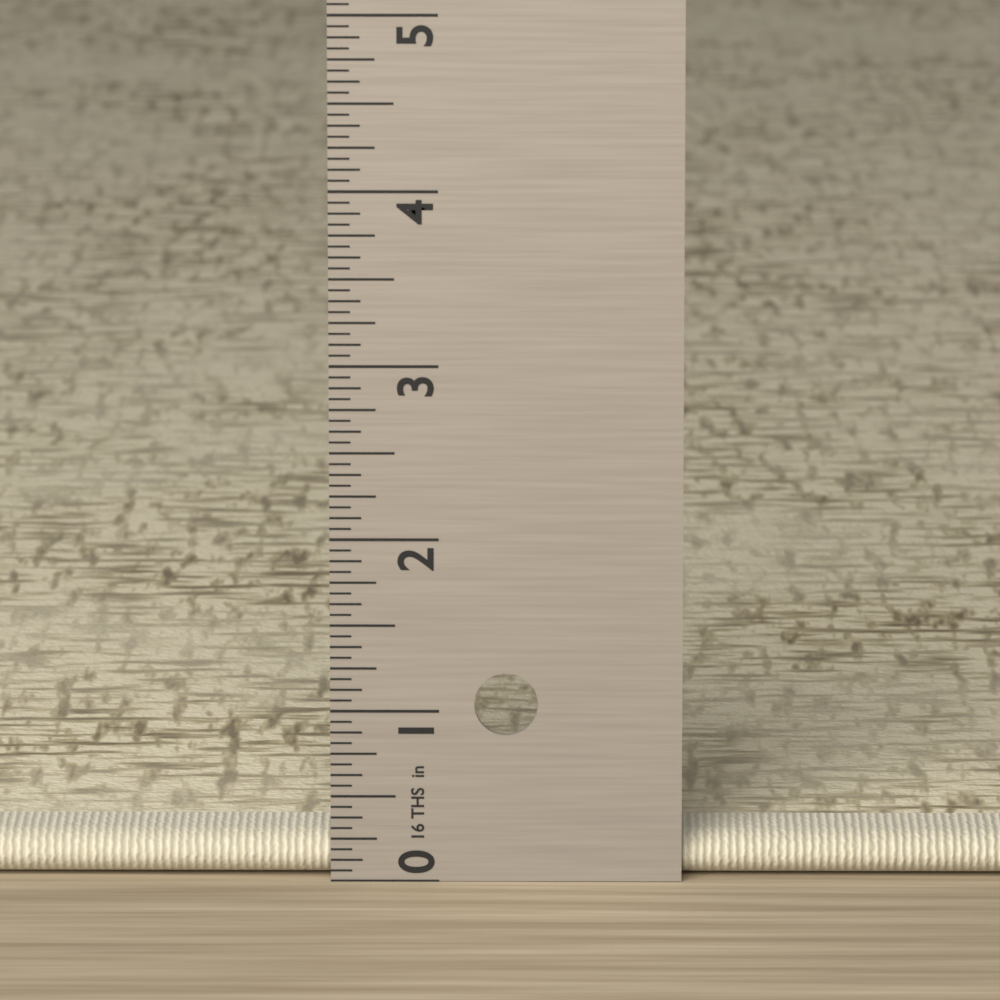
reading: 0.2500 in
